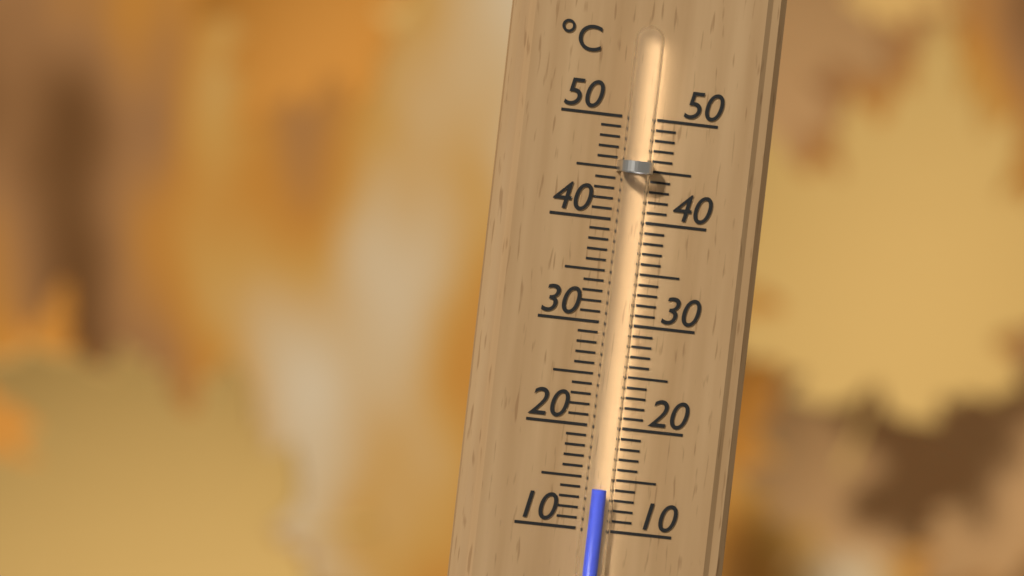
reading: 14 °C
